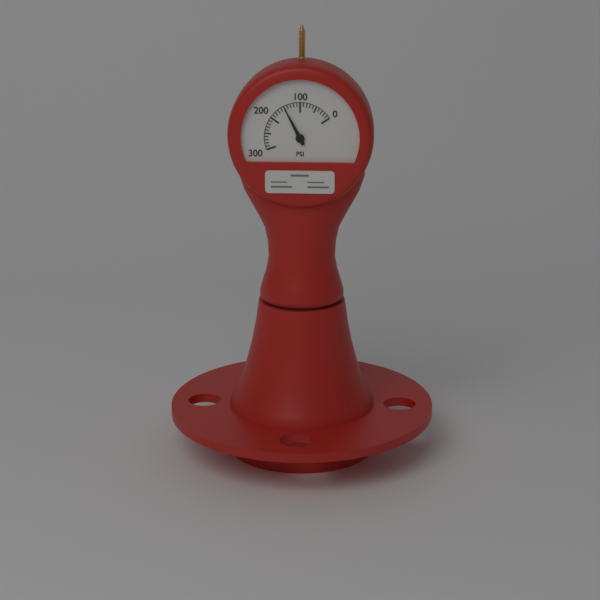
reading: 150 psi
